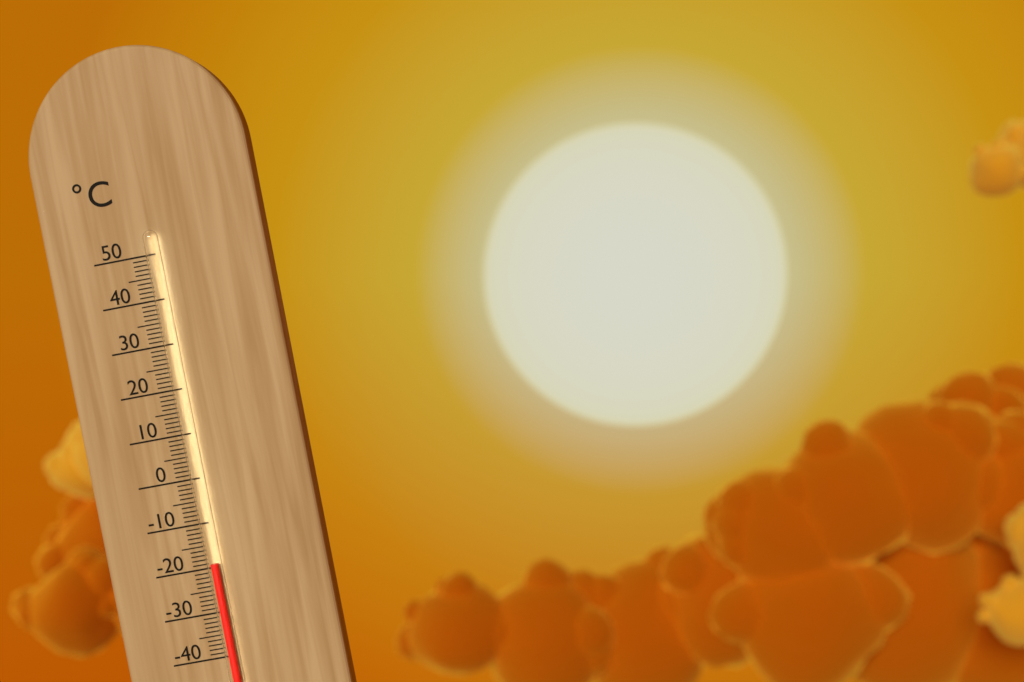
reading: -19 °C
